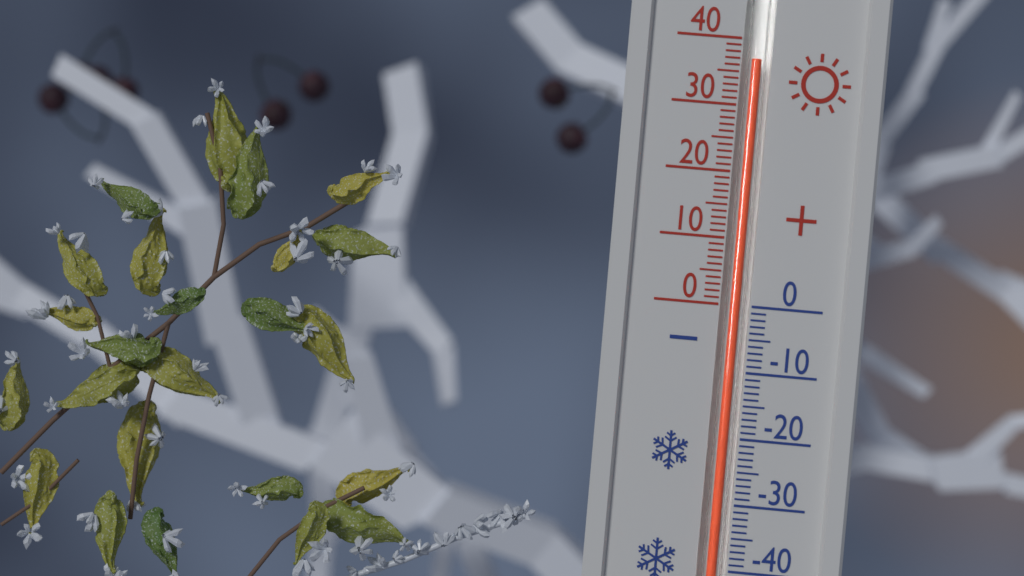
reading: 37 (no unit)
